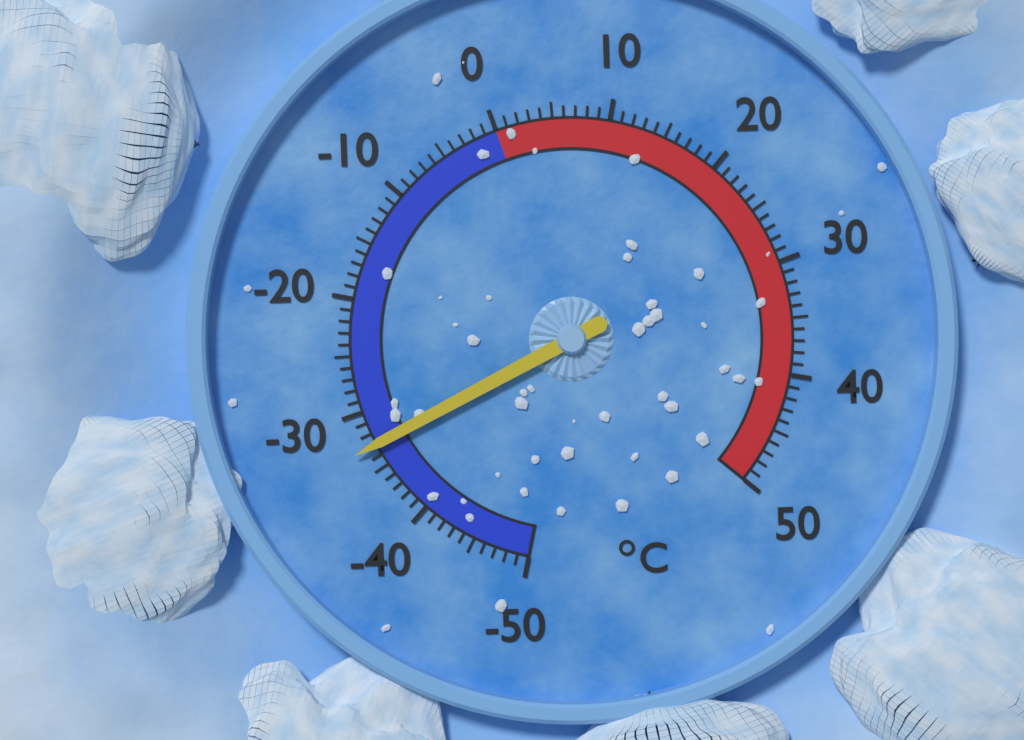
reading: -33 °C
